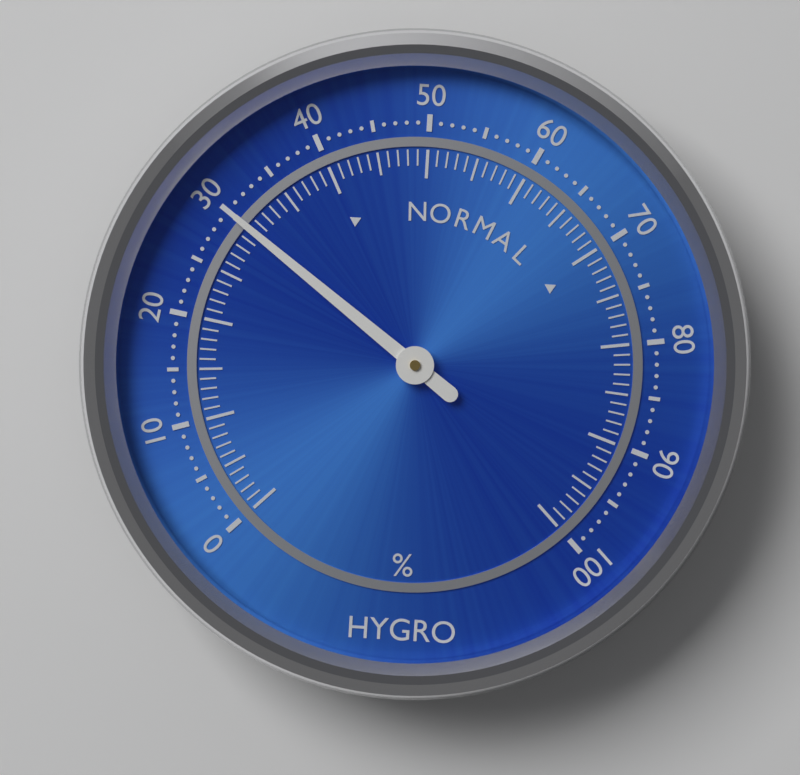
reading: 30 %
